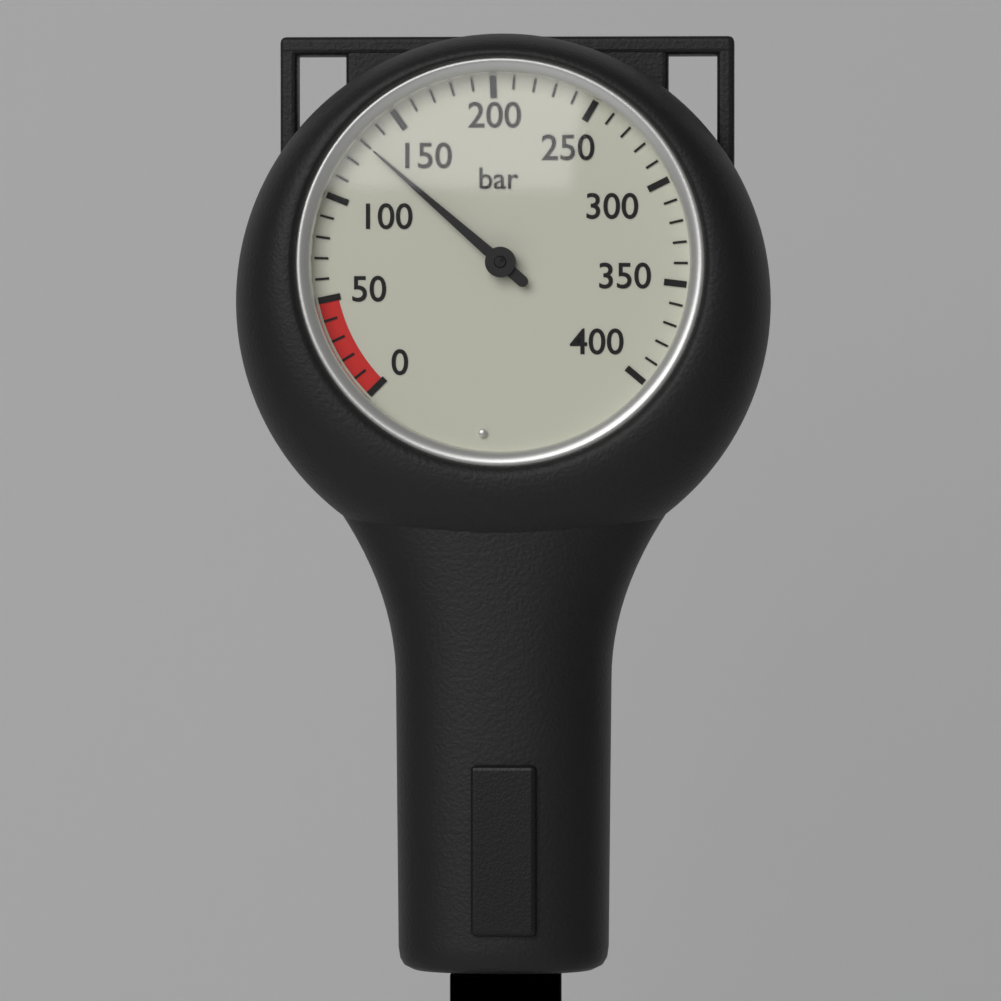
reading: 130 bar
